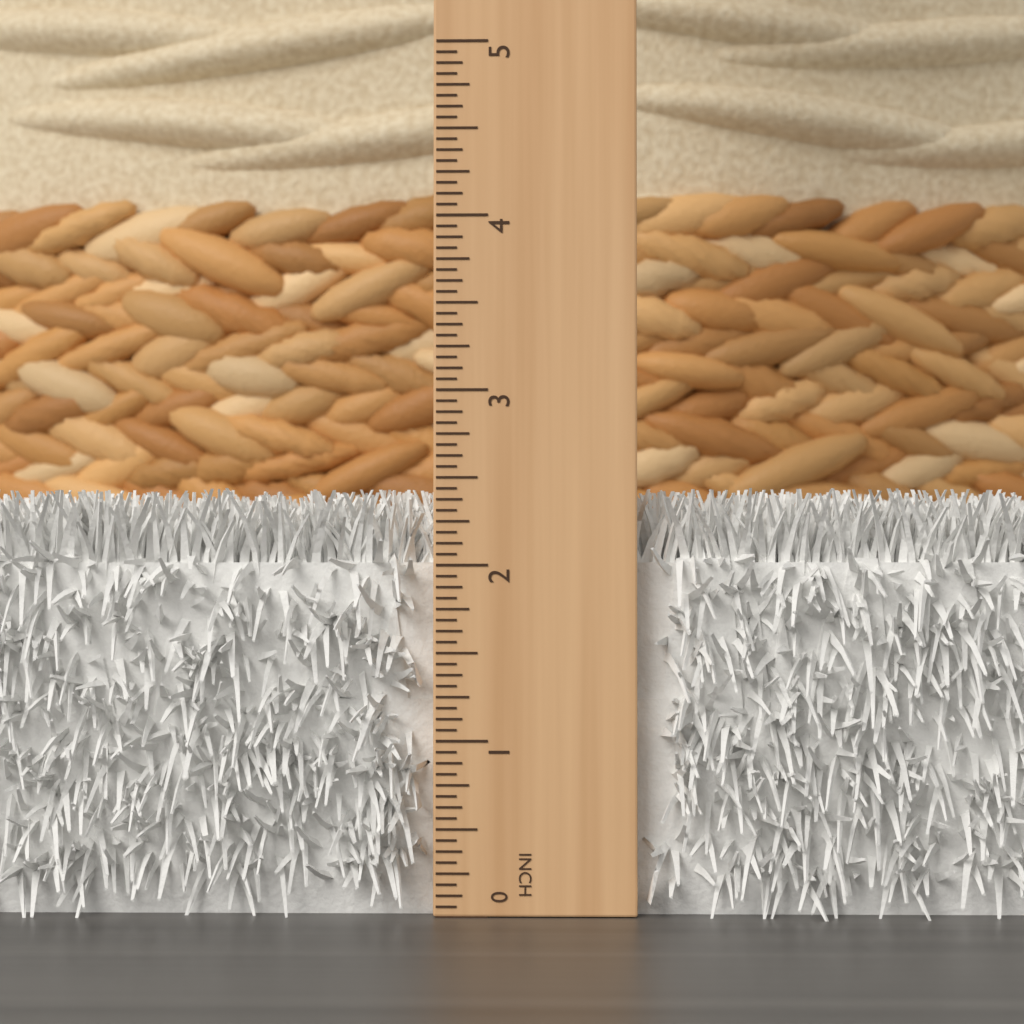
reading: 2.4375 in
